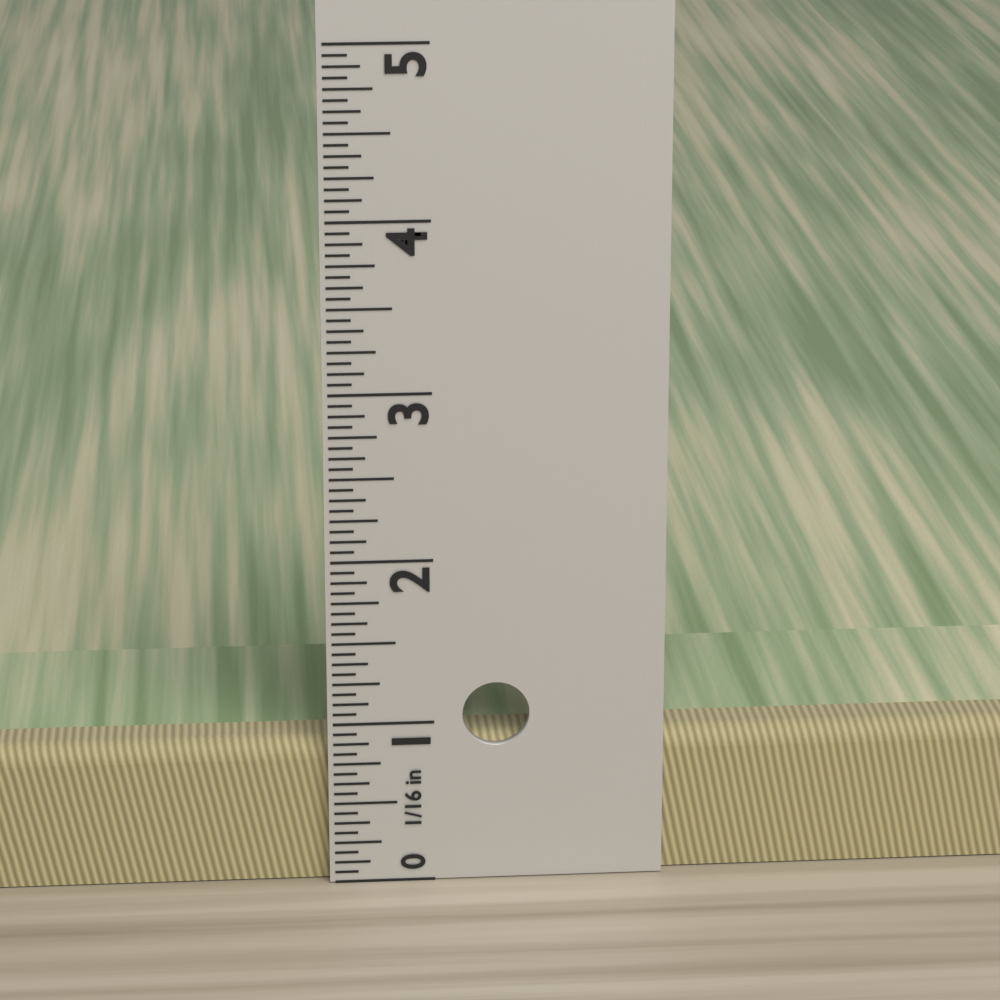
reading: 0.8750 in
